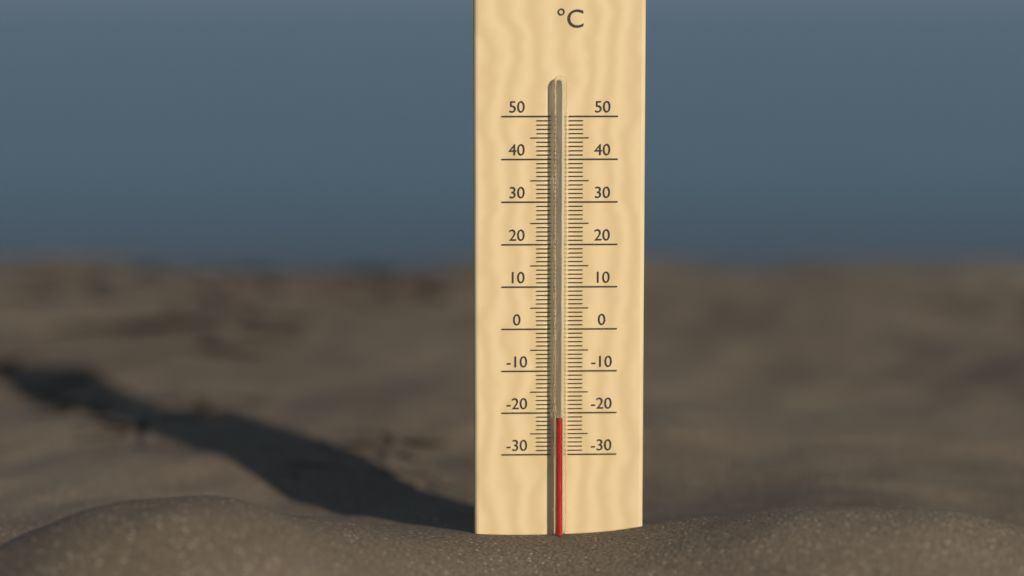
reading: -21 °C
